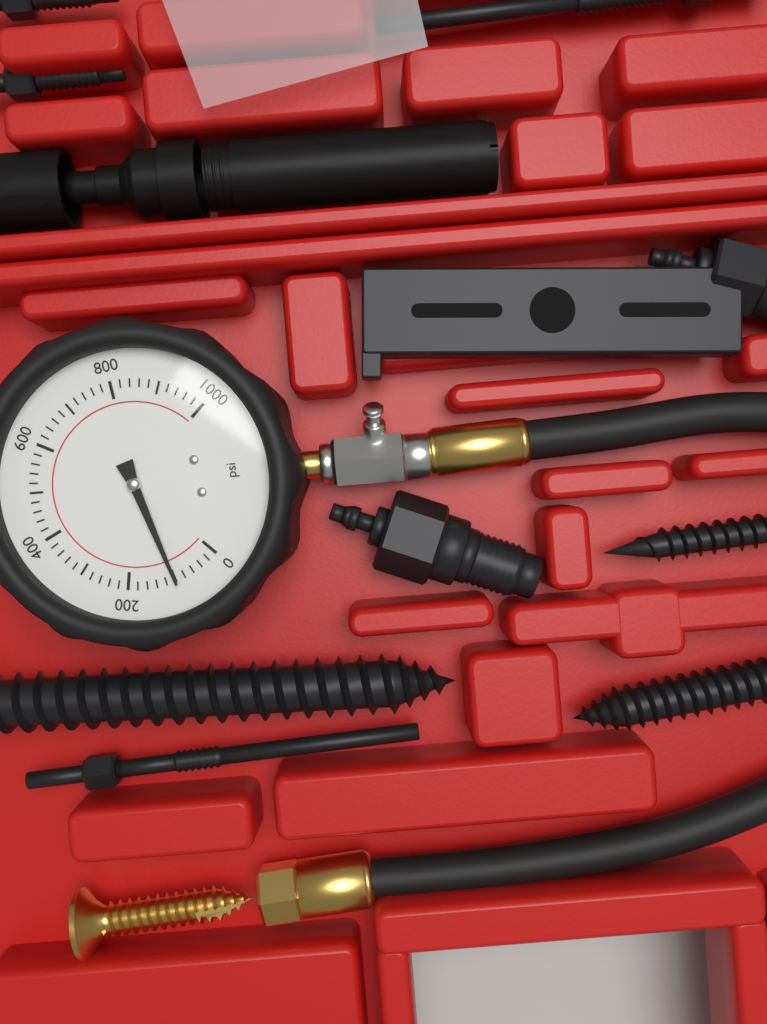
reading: 100 psi
